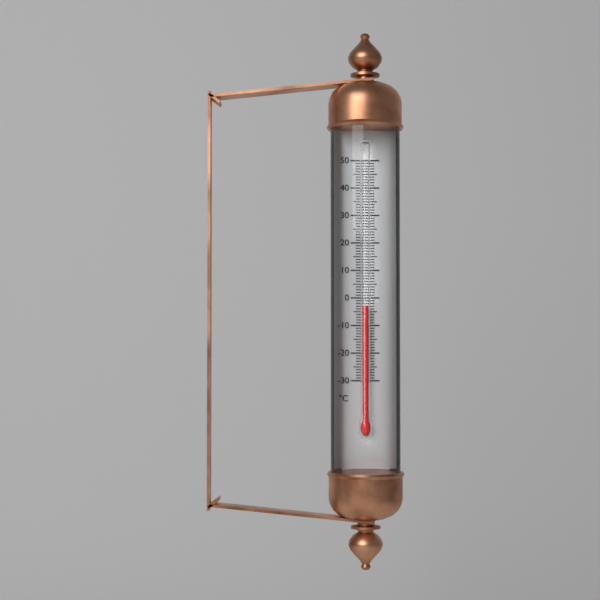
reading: -3 °C
